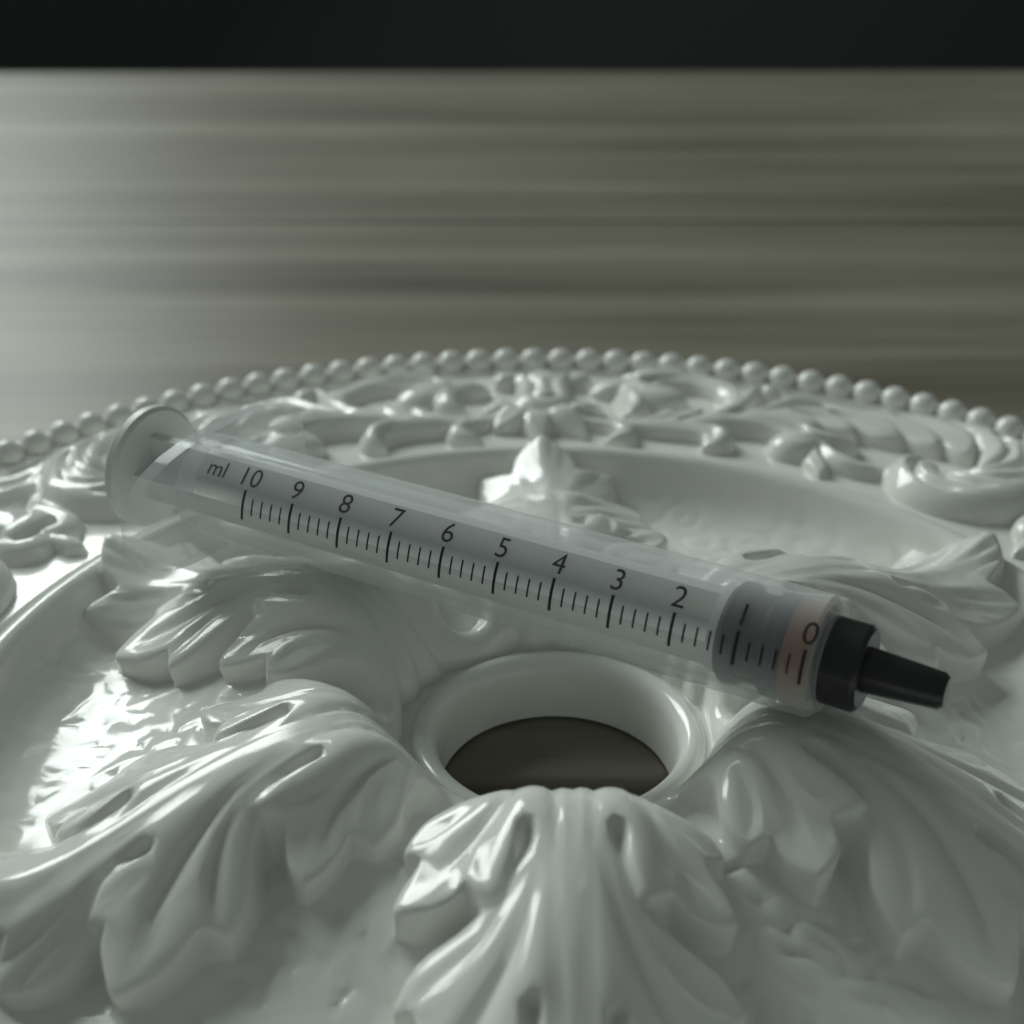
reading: 0.4 ml
